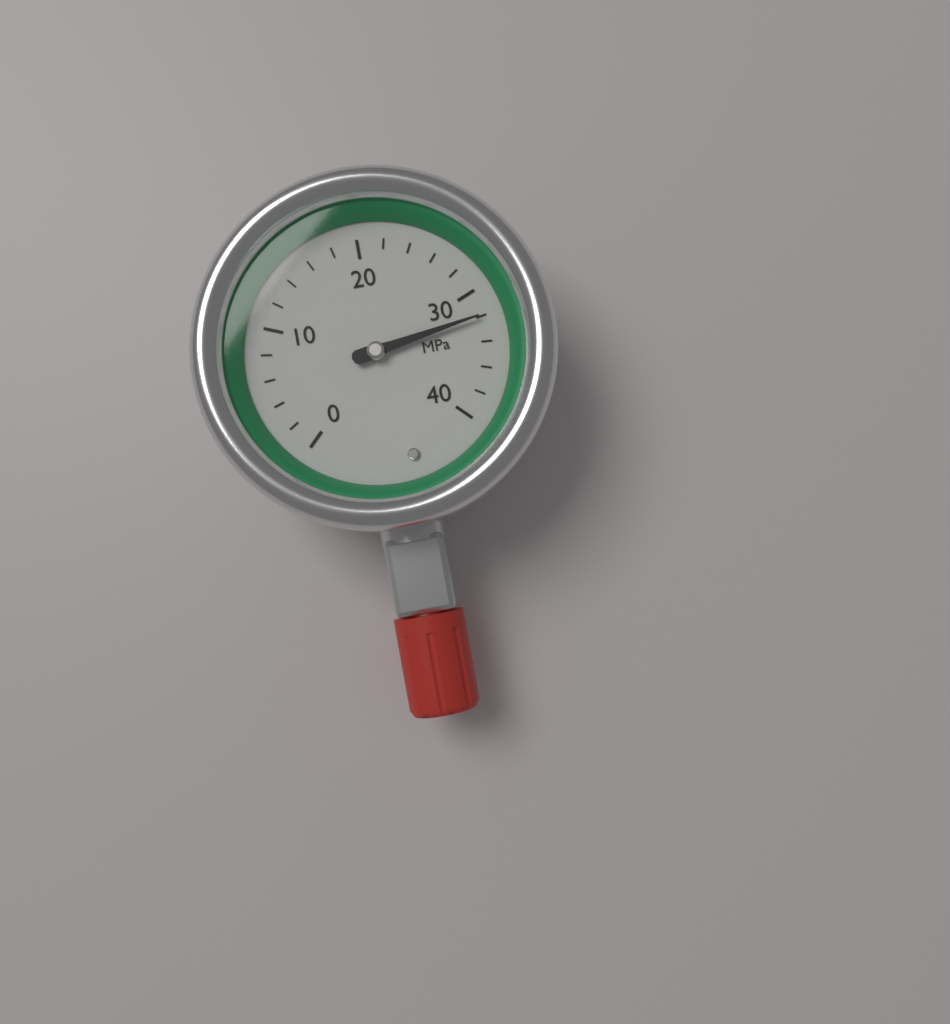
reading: 32 MPa
